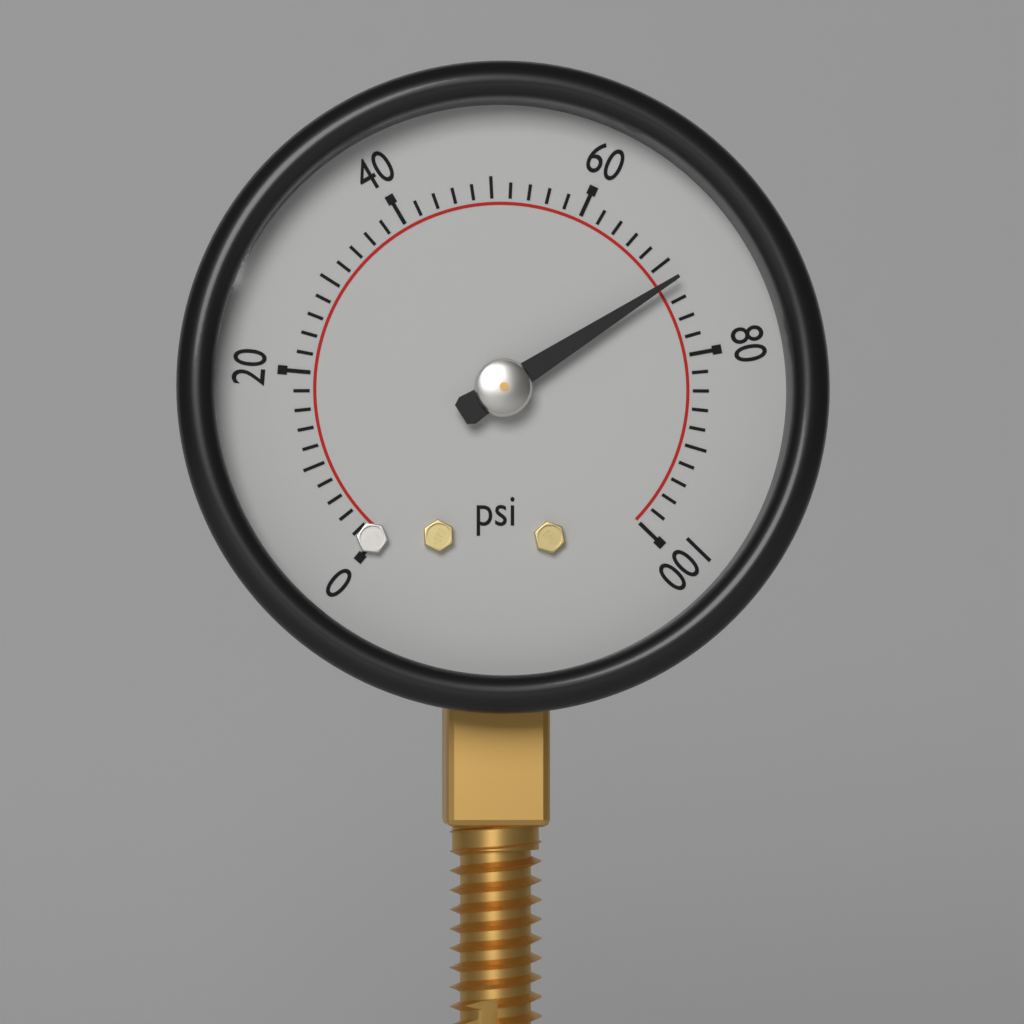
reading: 72 psi
